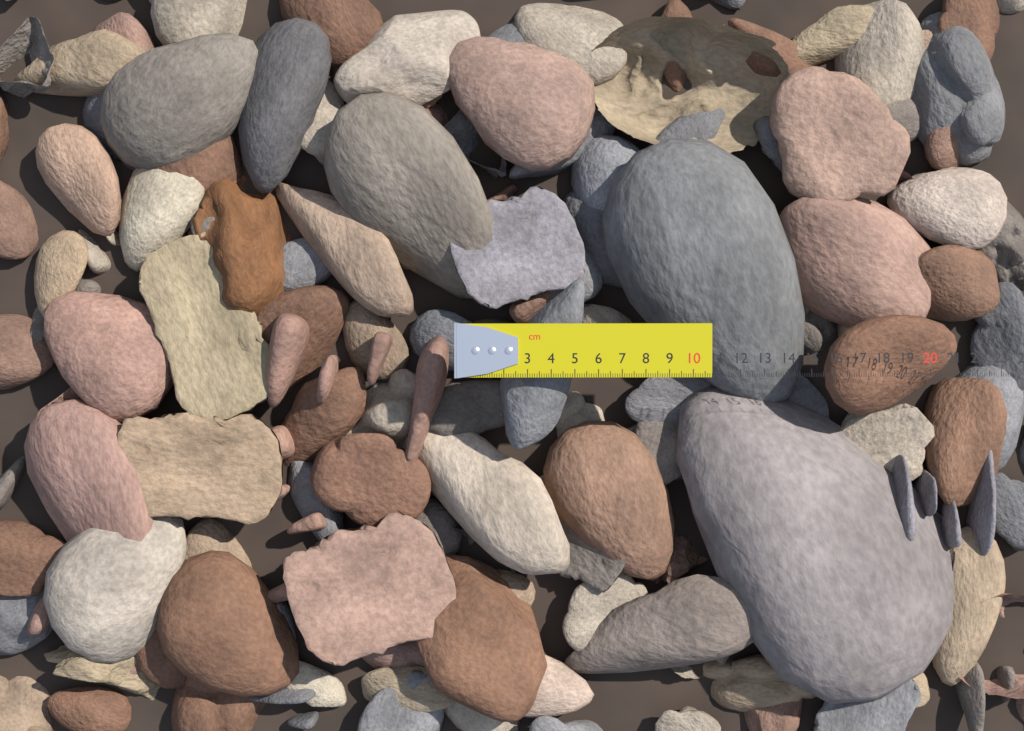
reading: 10.8 cm
